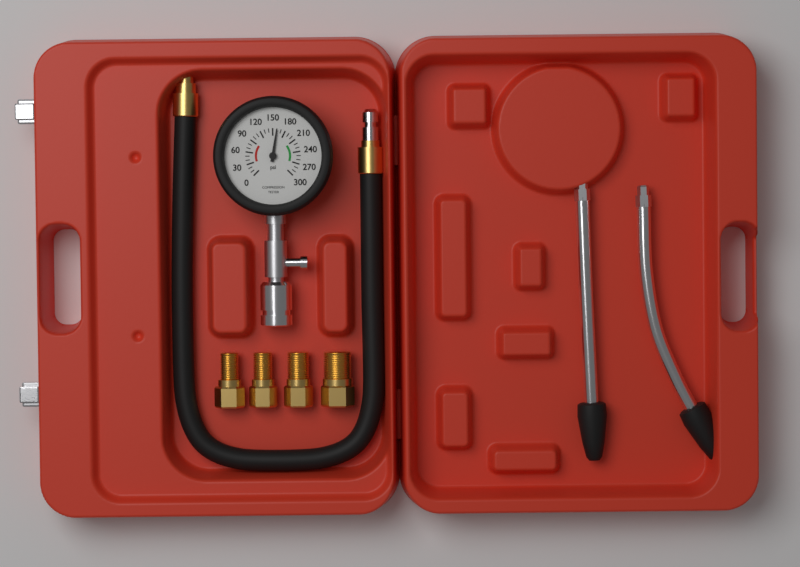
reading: 160 psi
